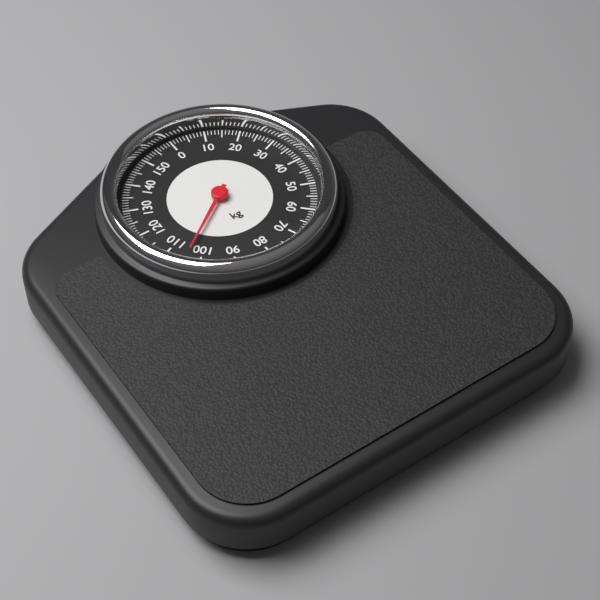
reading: 104 kg
